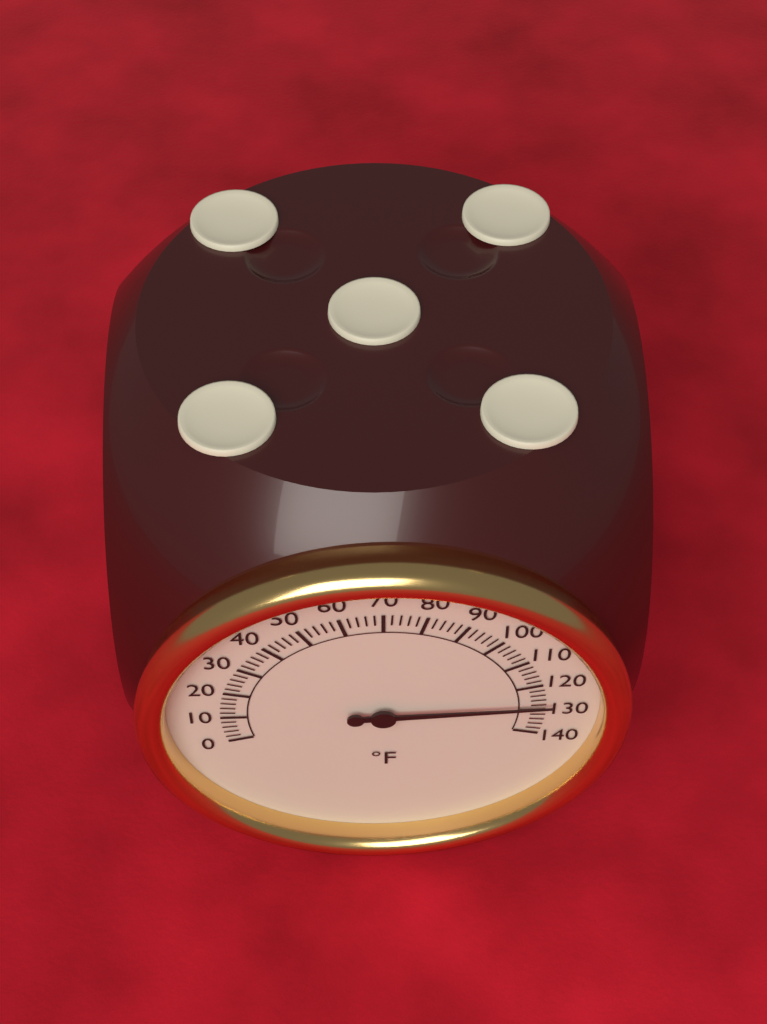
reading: 128 °F
